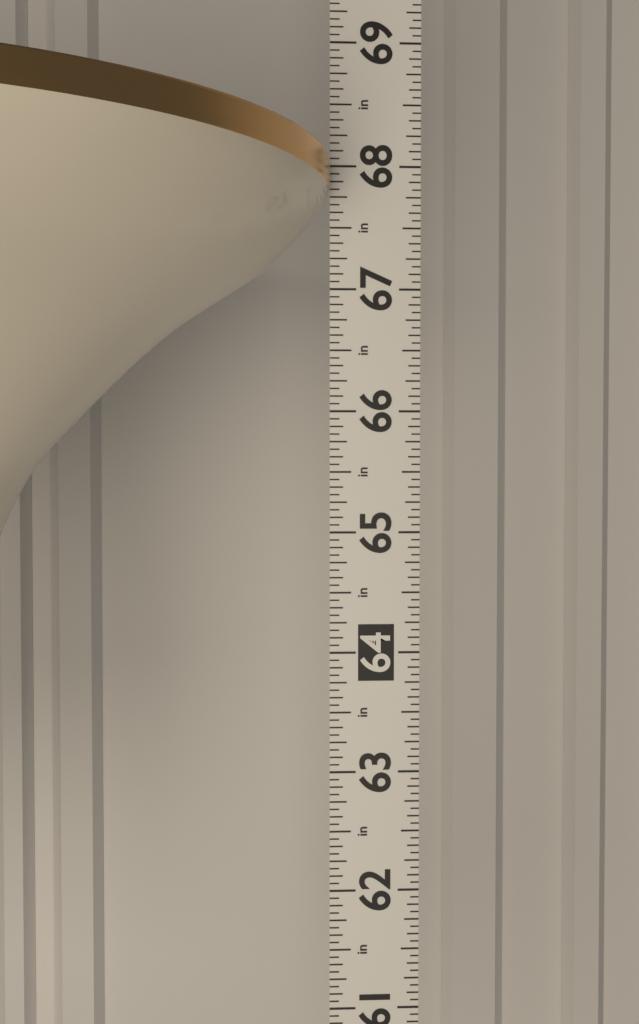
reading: 68.0000 in
